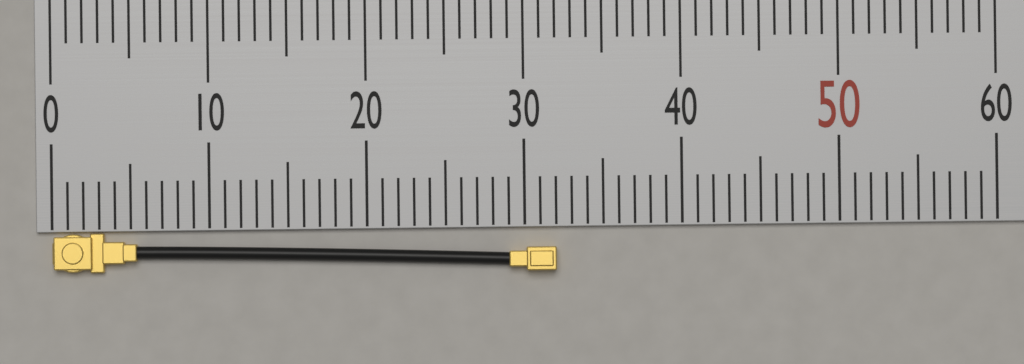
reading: 32 (no unit)
